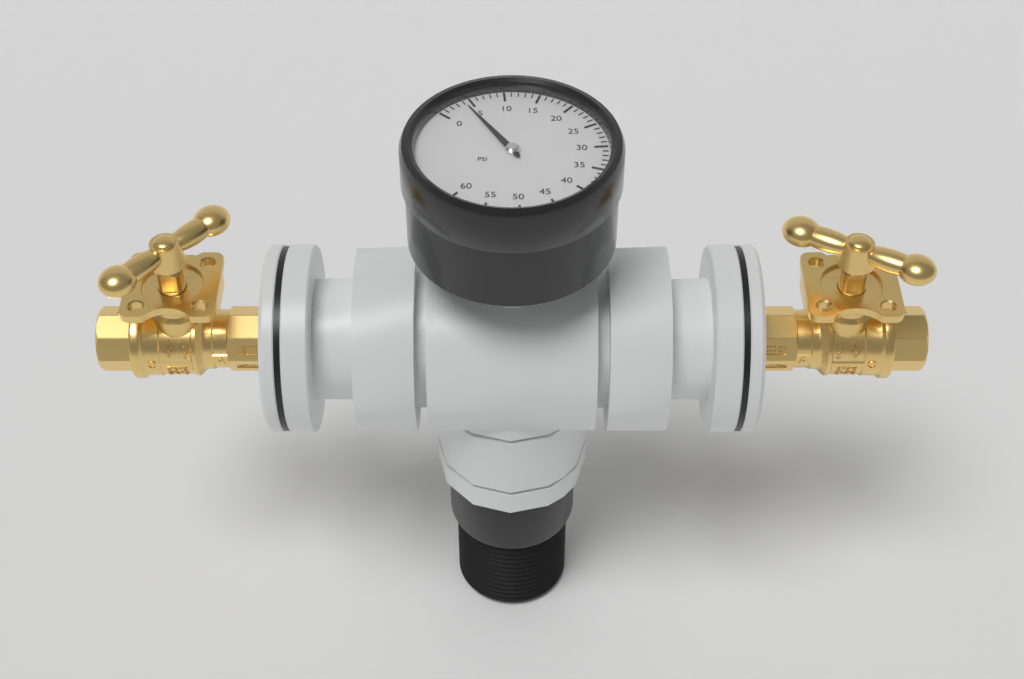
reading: 4 psi
